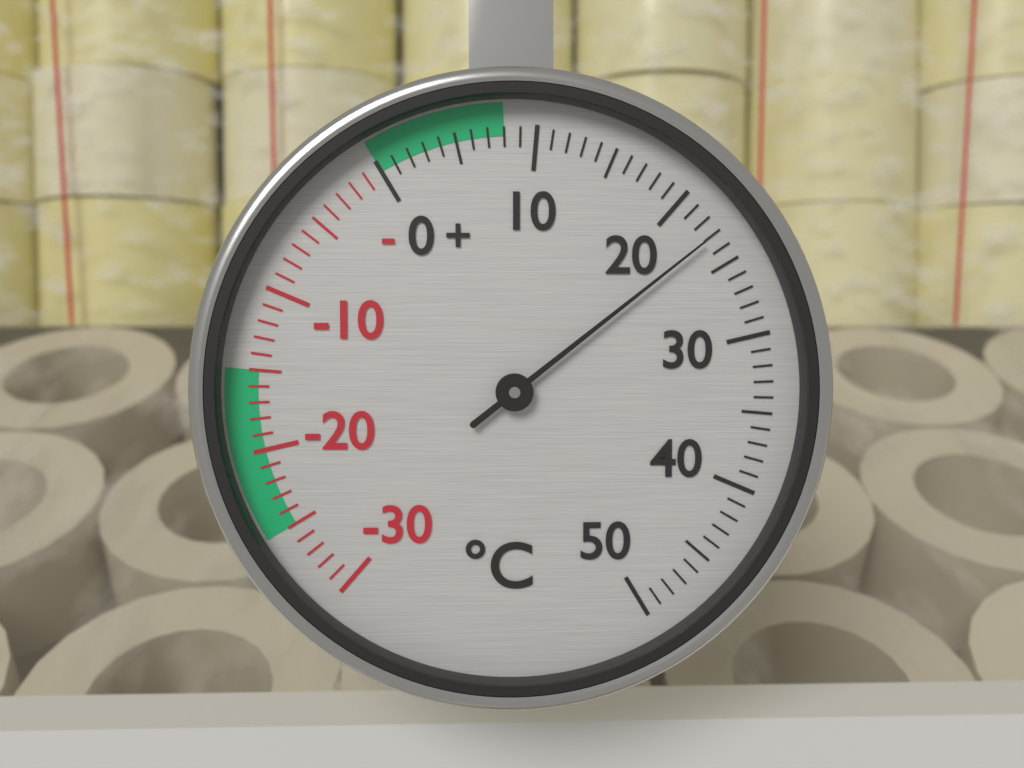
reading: 23 °C
